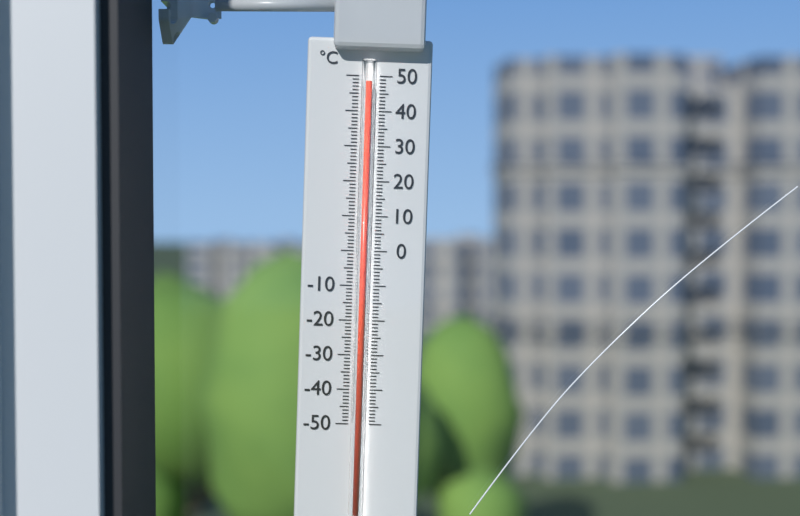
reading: 48 °C
